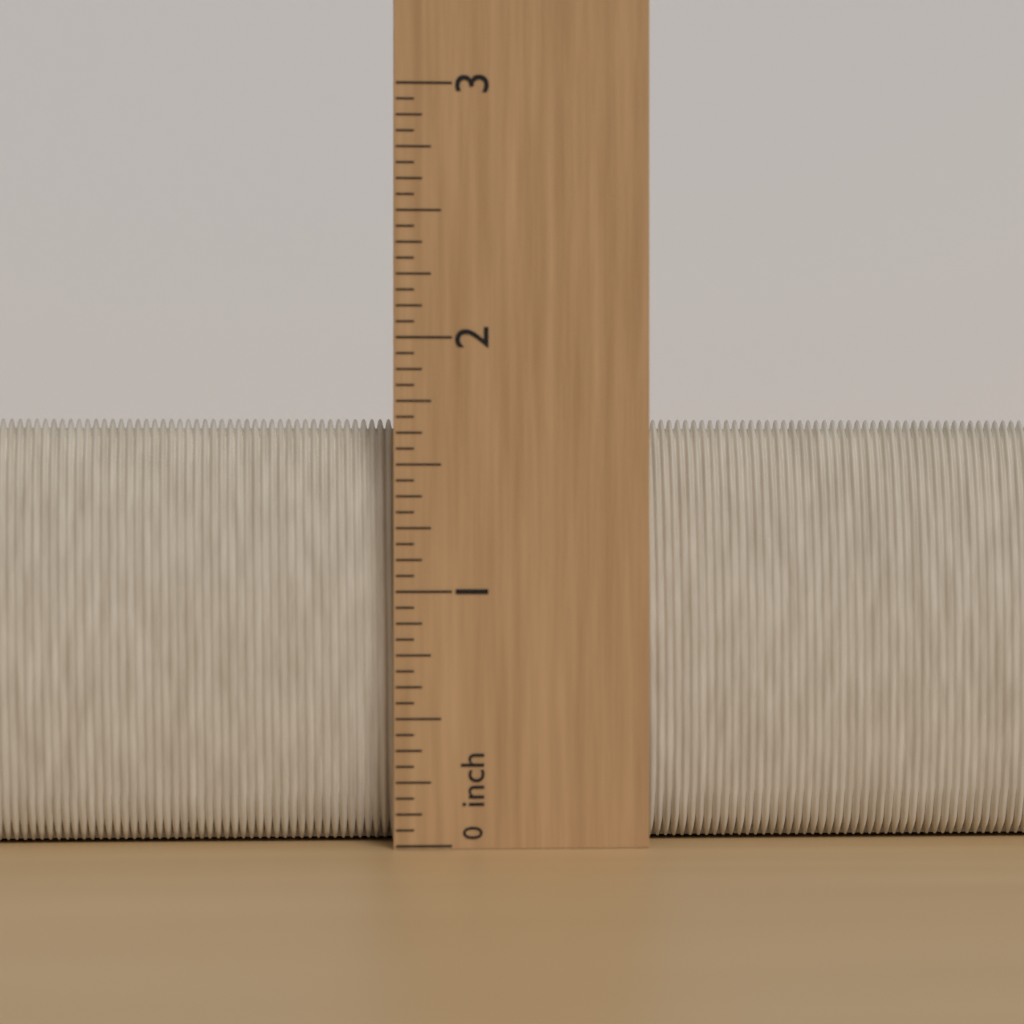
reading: 1.6875 inch
